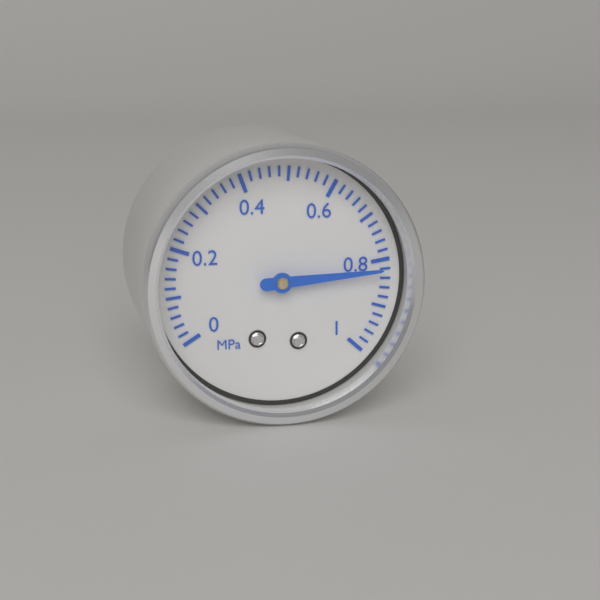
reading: 0.82 MPa
